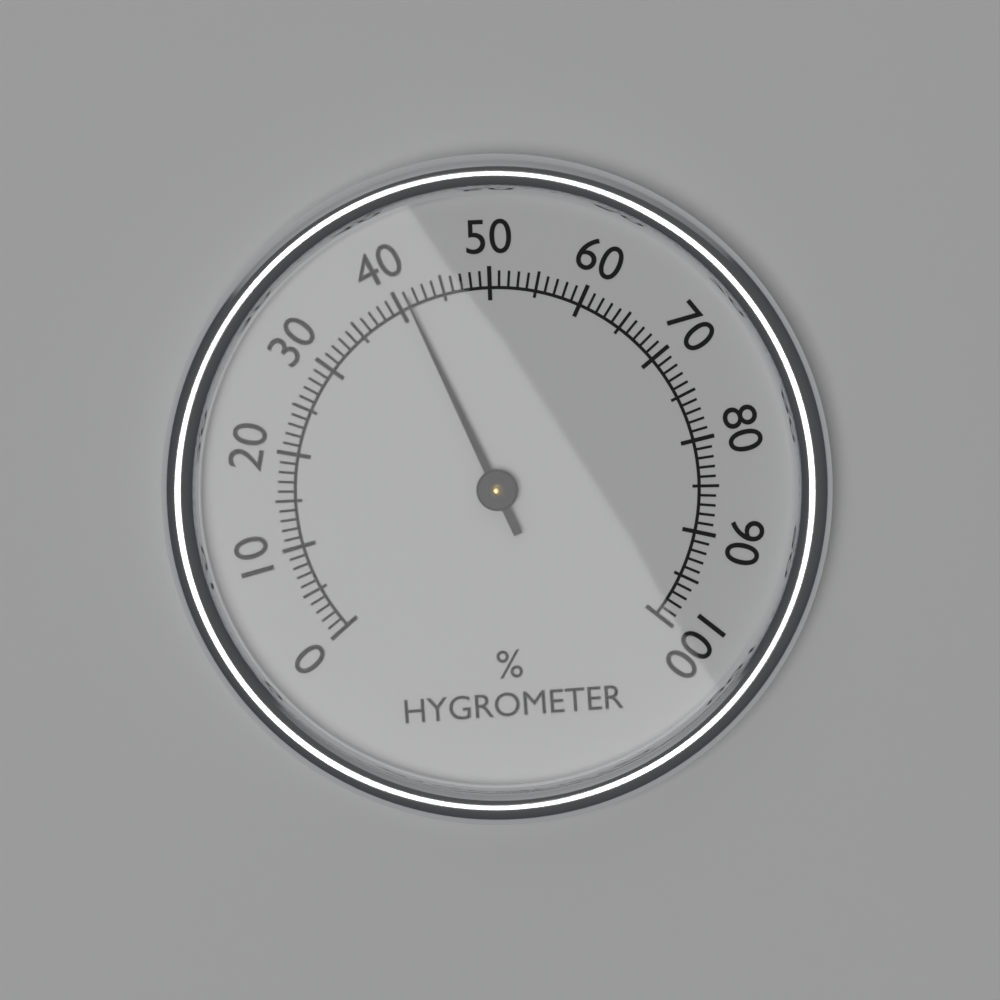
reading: 41 %
